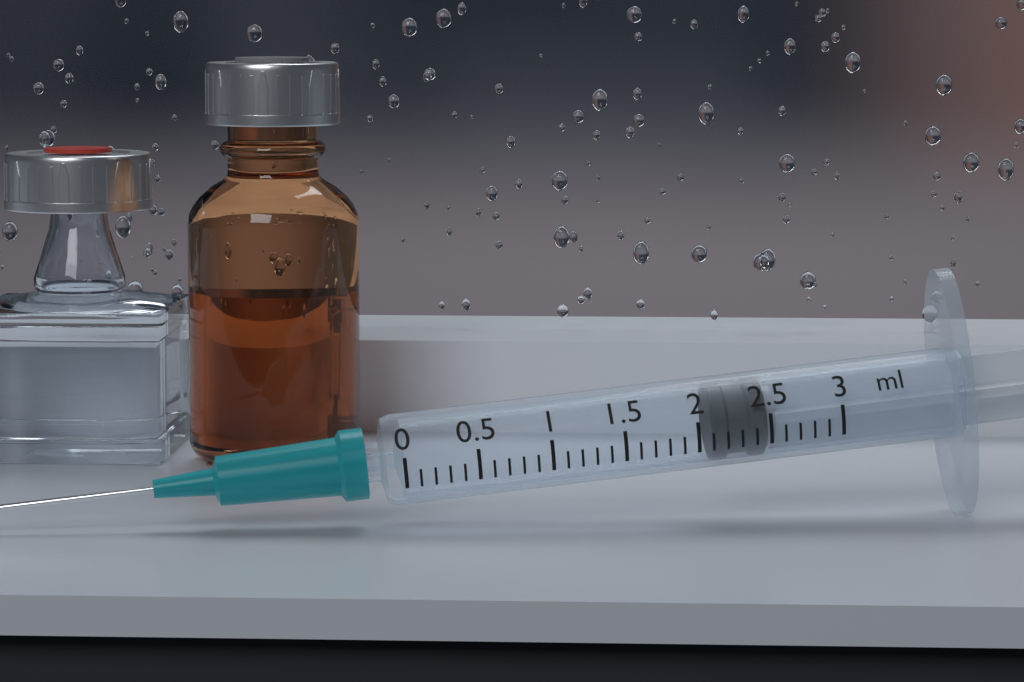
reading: 2.1 ml
